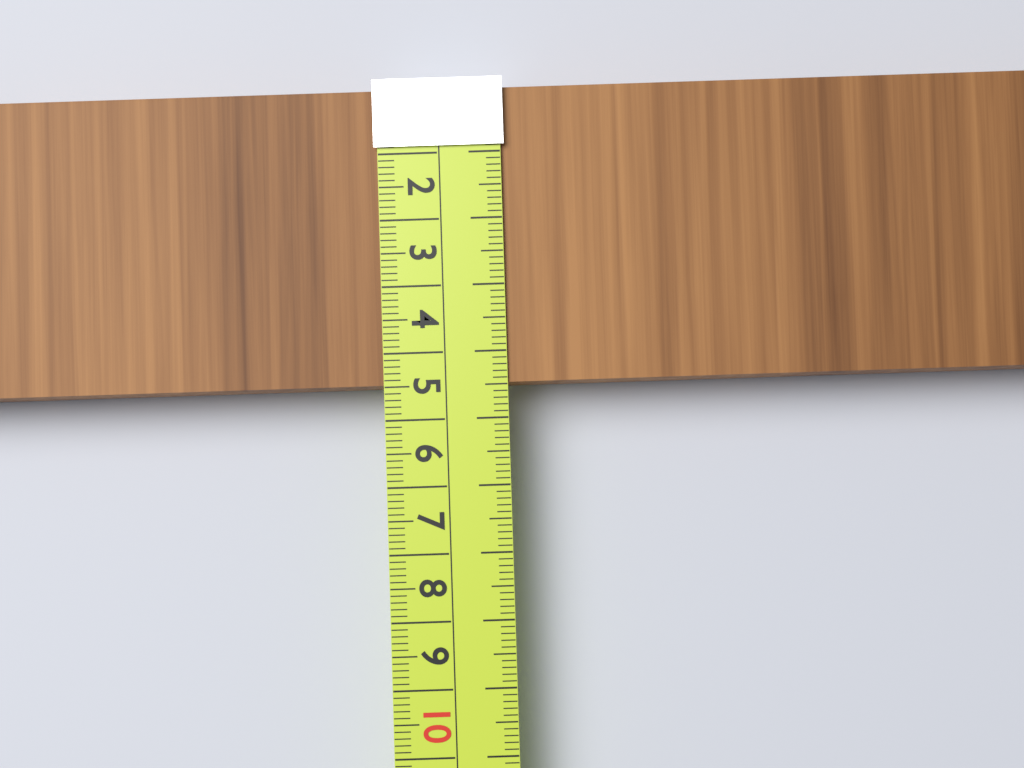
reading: 4.5 cm
